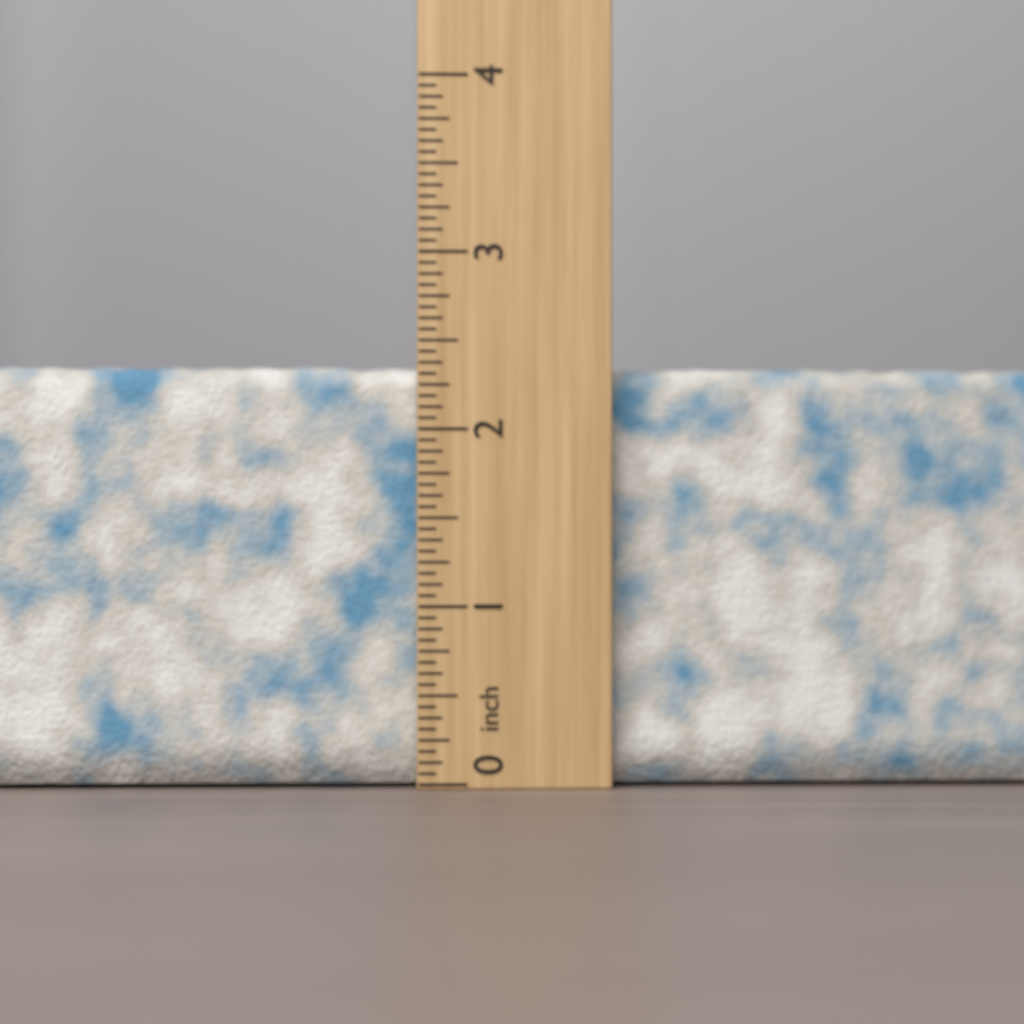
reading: 2.3750 inch
